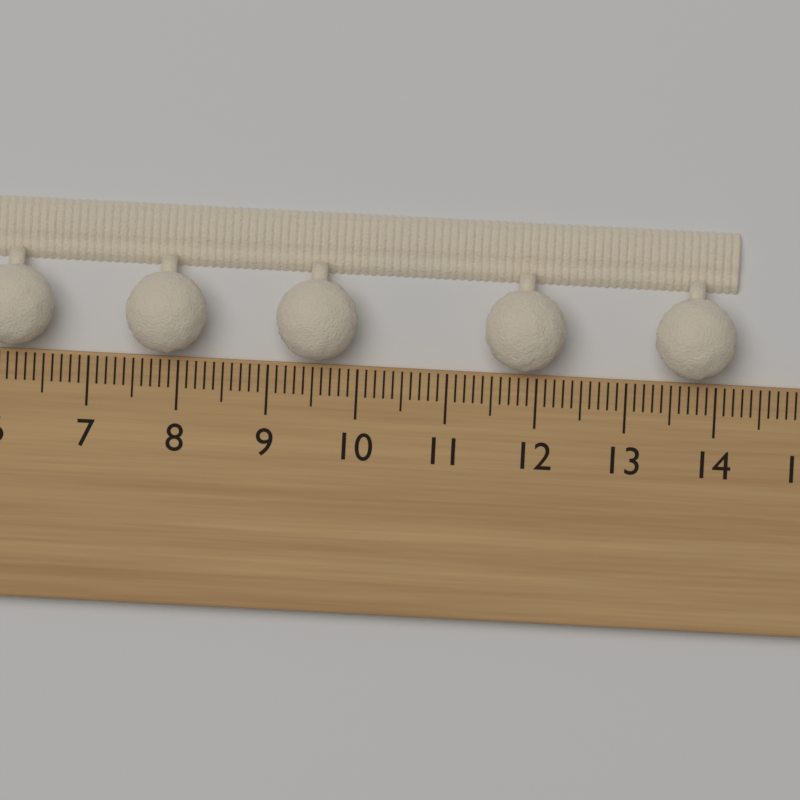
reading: 14.2 cm
